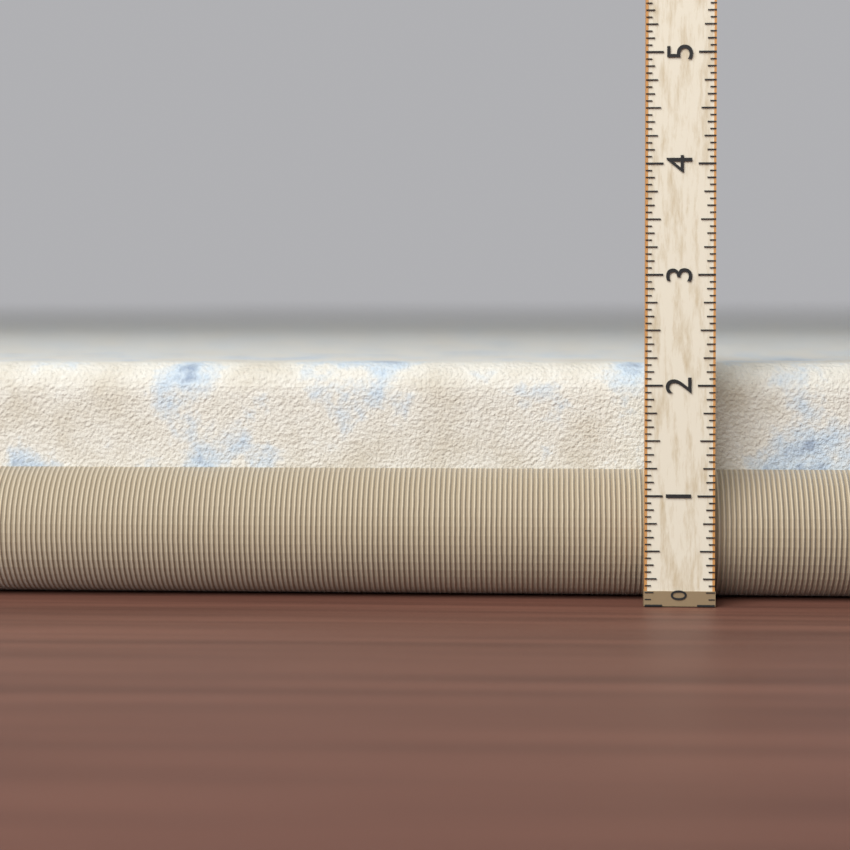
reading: 2.1875 (no unit)
